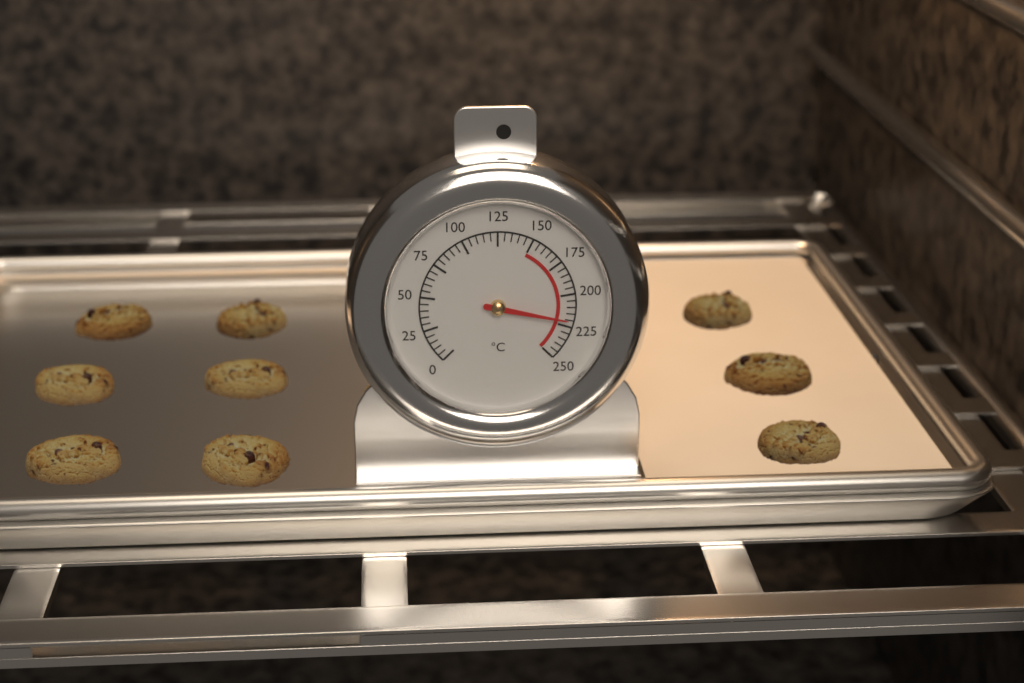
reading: 220 °C
